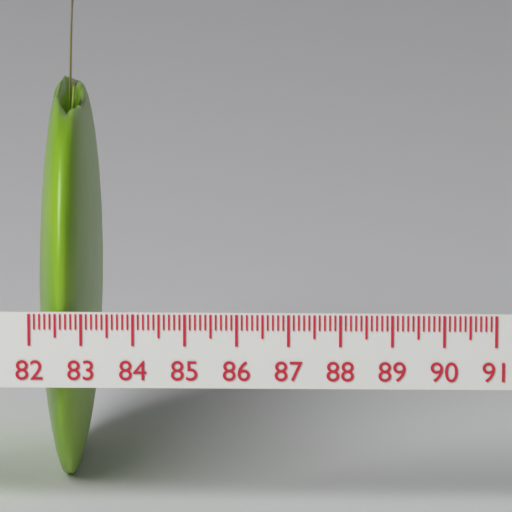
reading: 83.2 (no unit)
